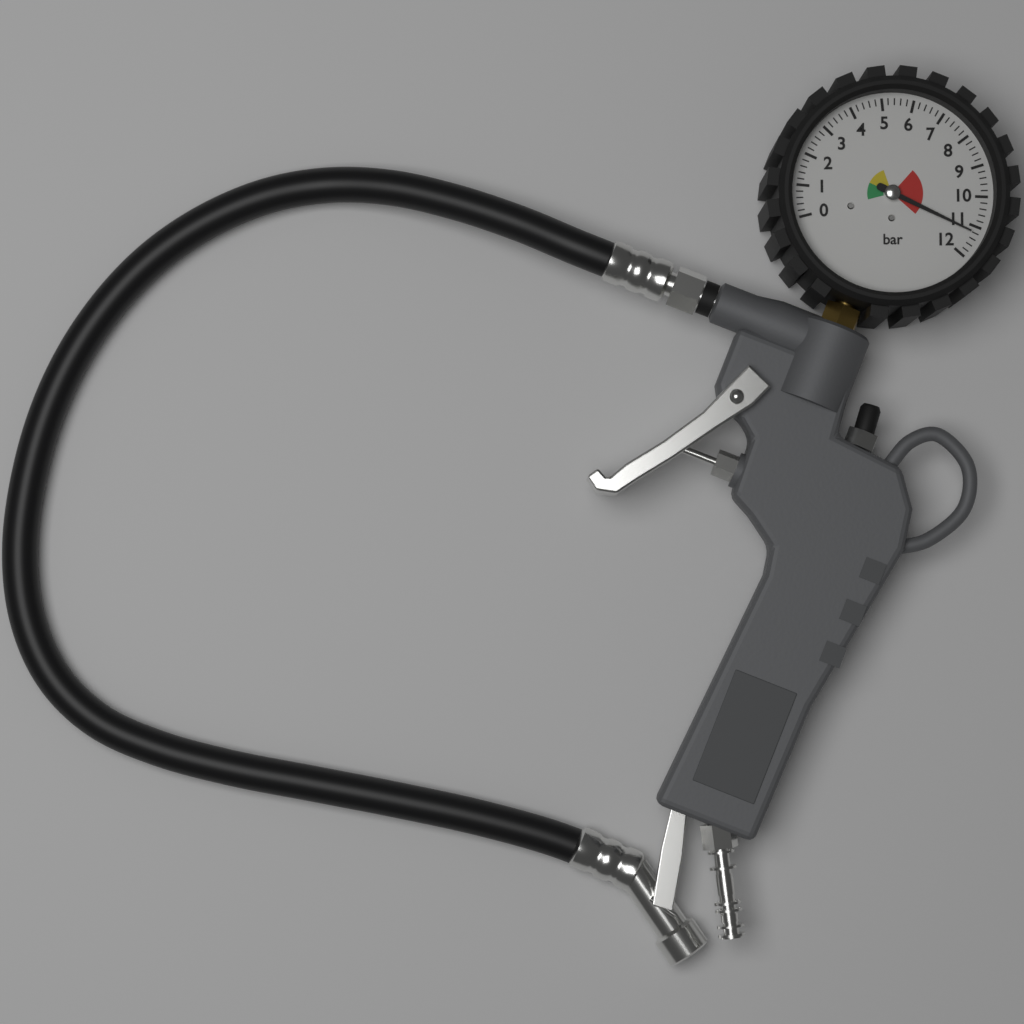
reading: 11.2 bar
